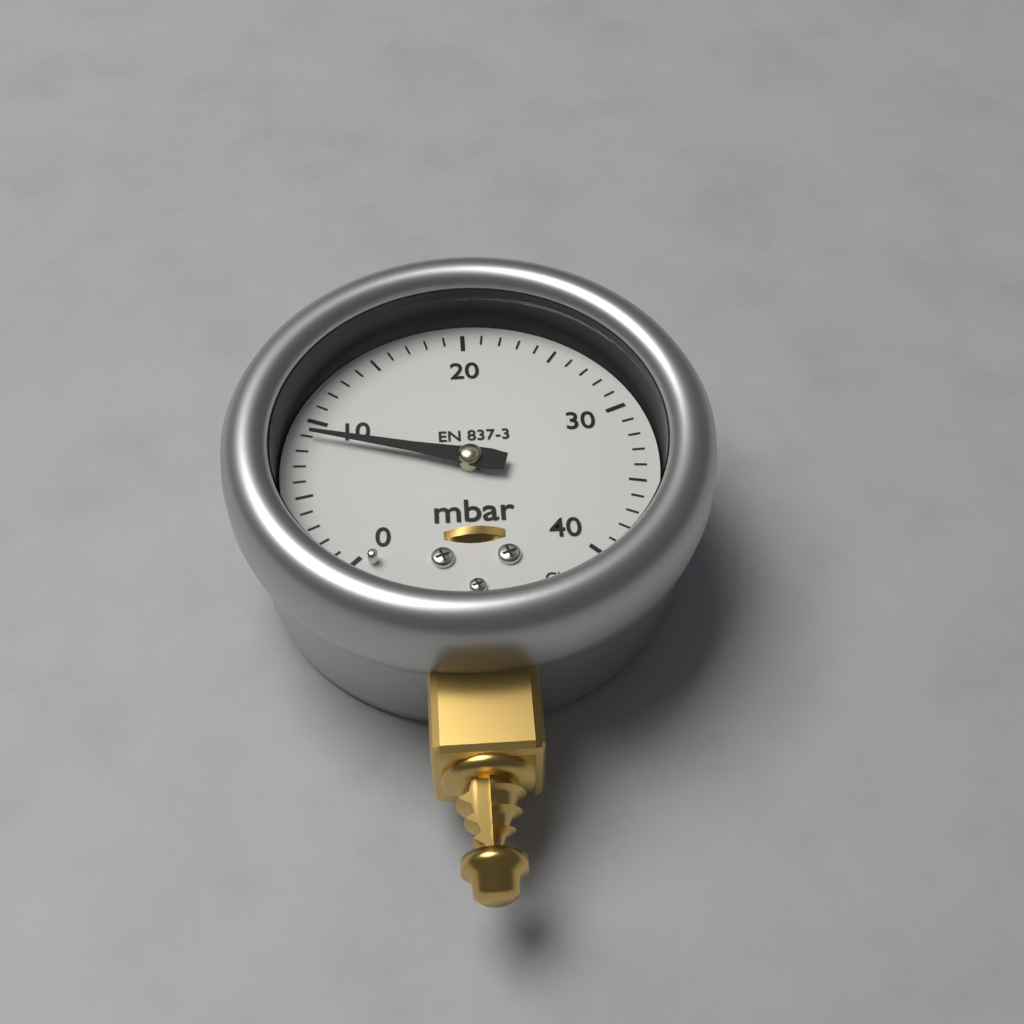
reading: 9 mbar
